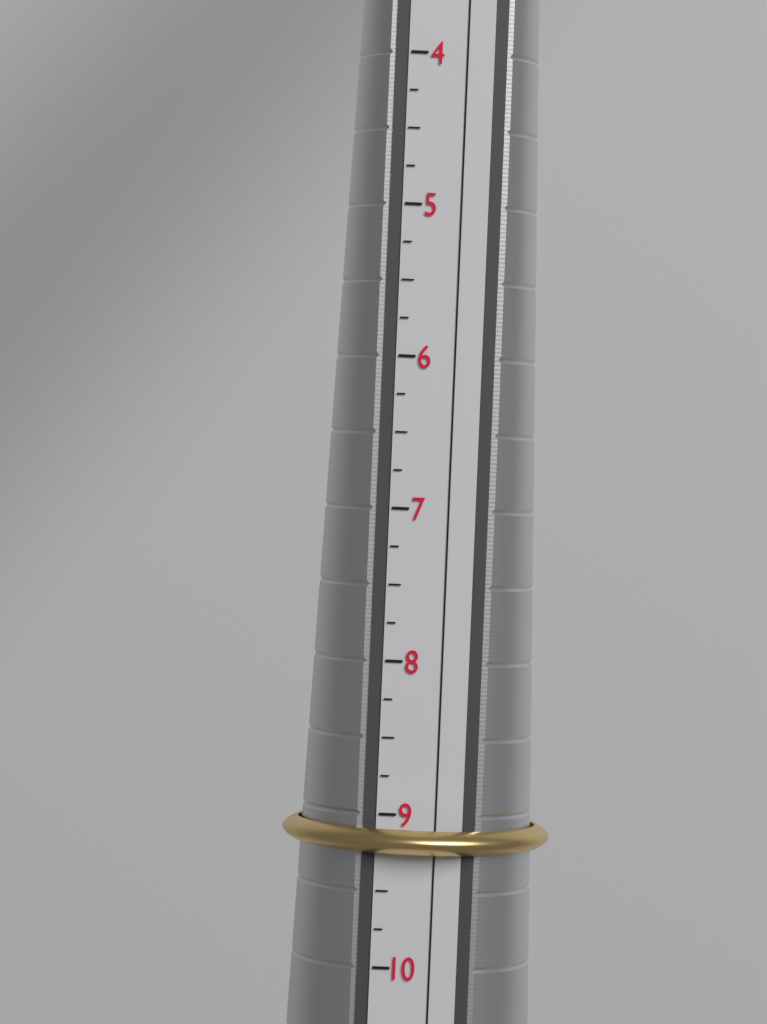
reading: 9.25 (no unit)
